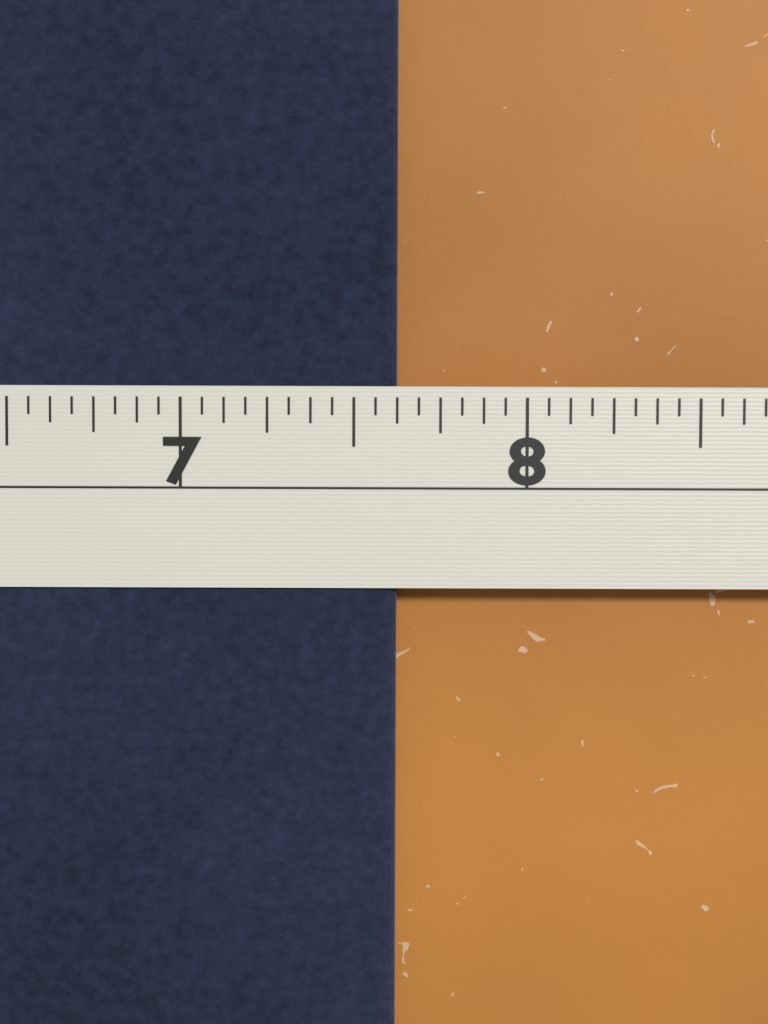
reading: 7.6250 in
